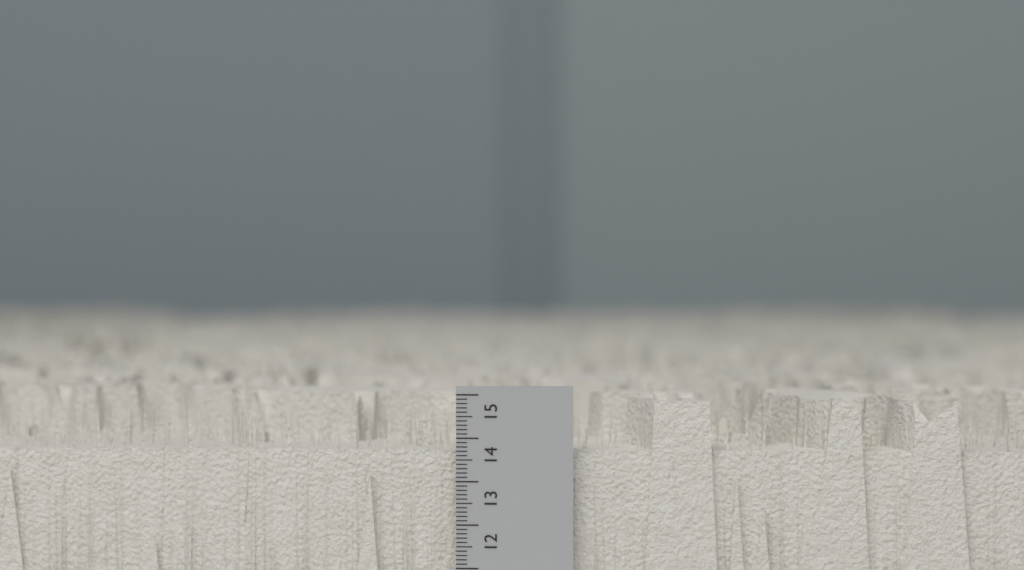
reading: 14.9 cm
